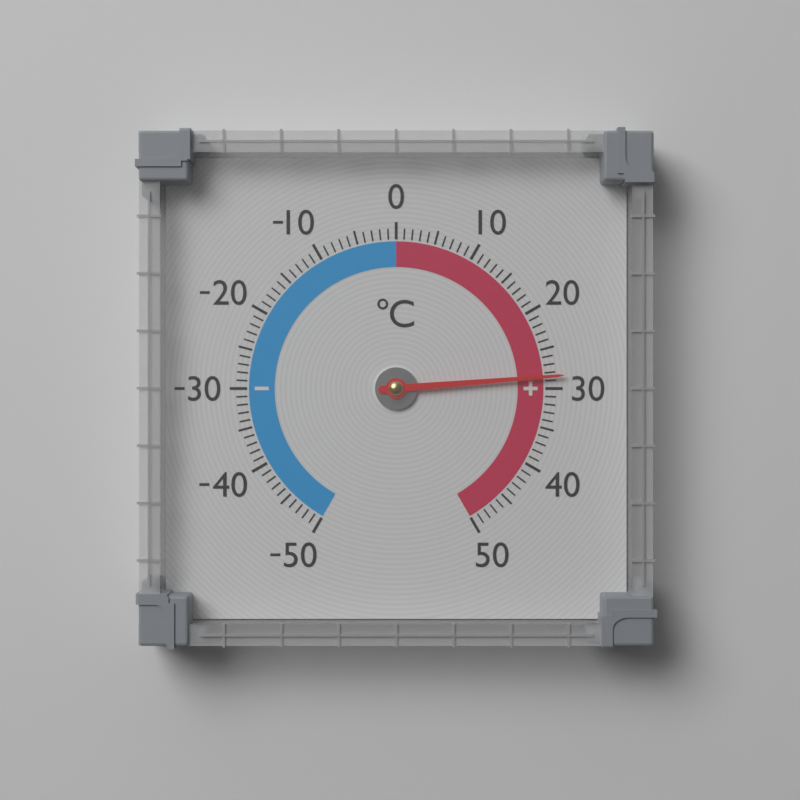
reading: 28.5 °C
